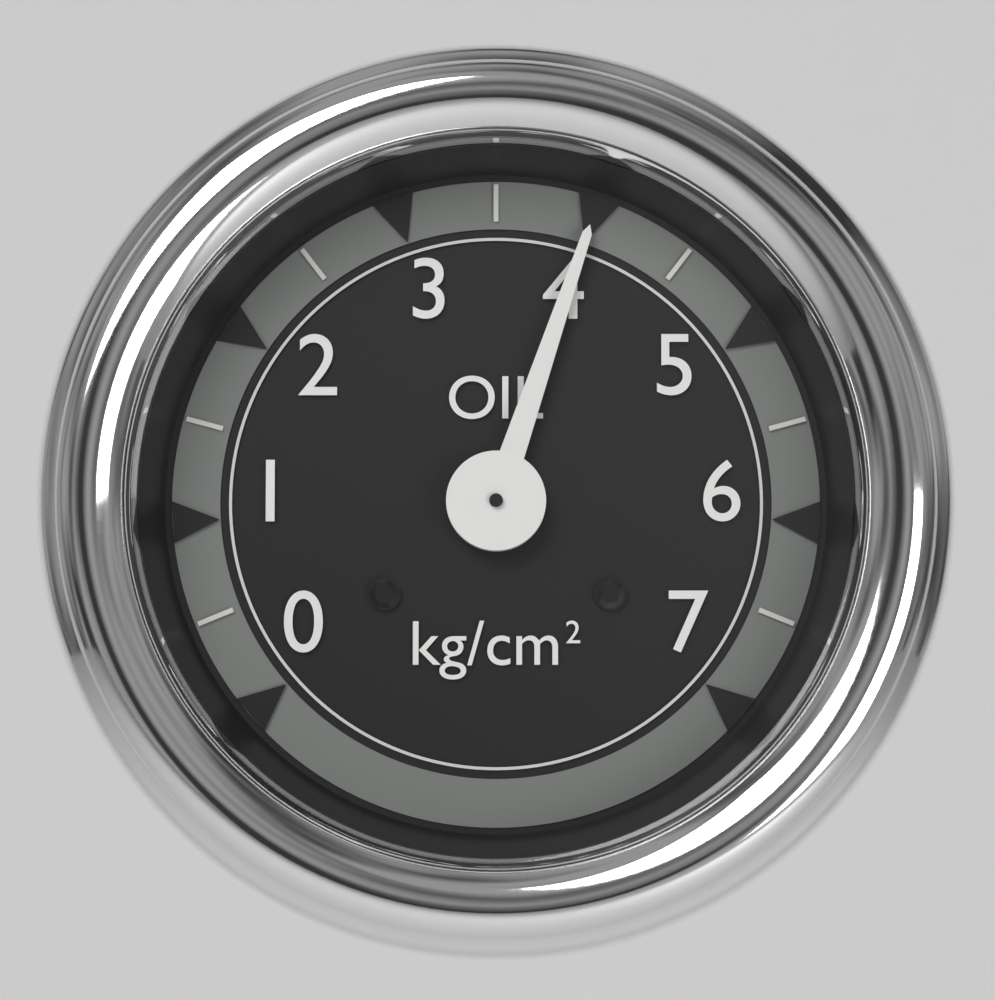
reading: 4.0 kg/cm²
